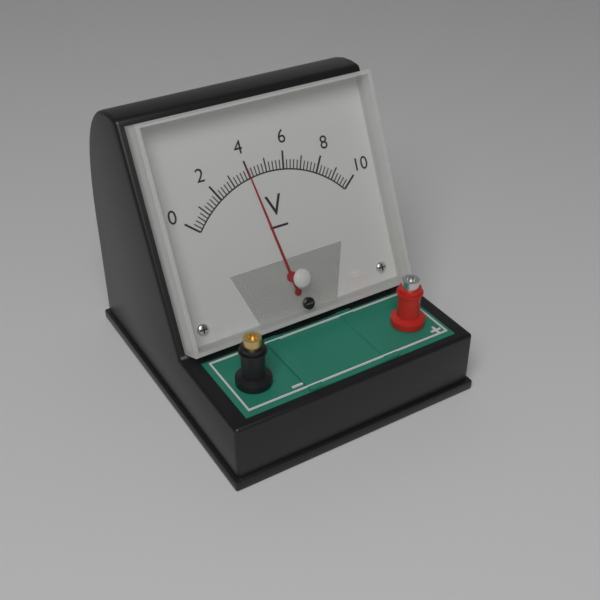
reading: 4.0 V
